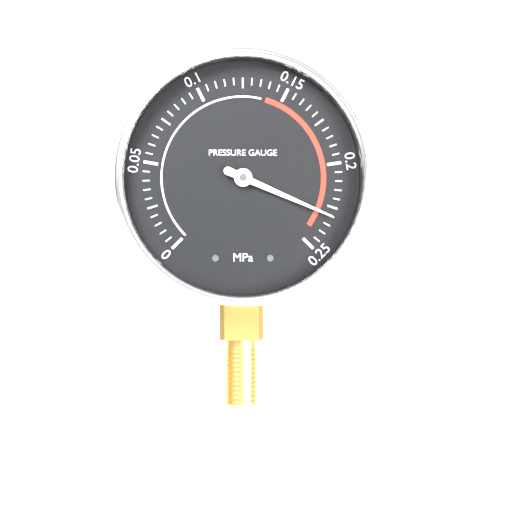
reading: 0.230 MPa
